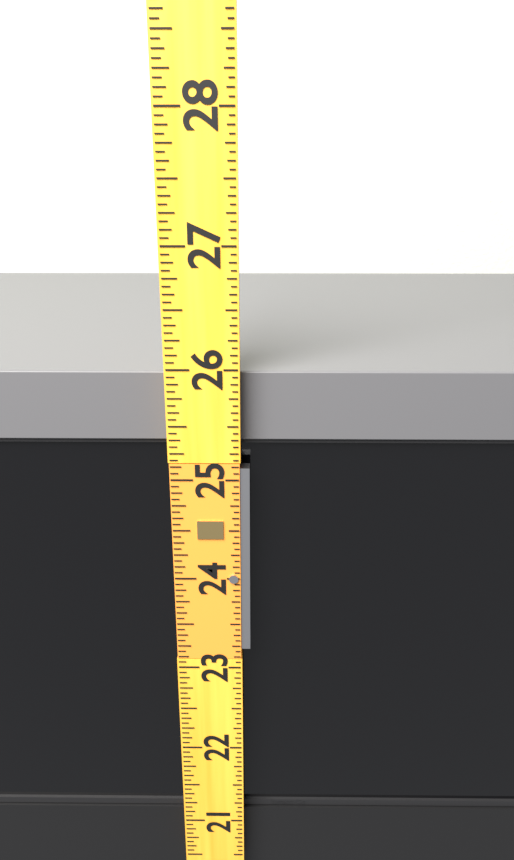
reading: 25.9375 (no unit)
